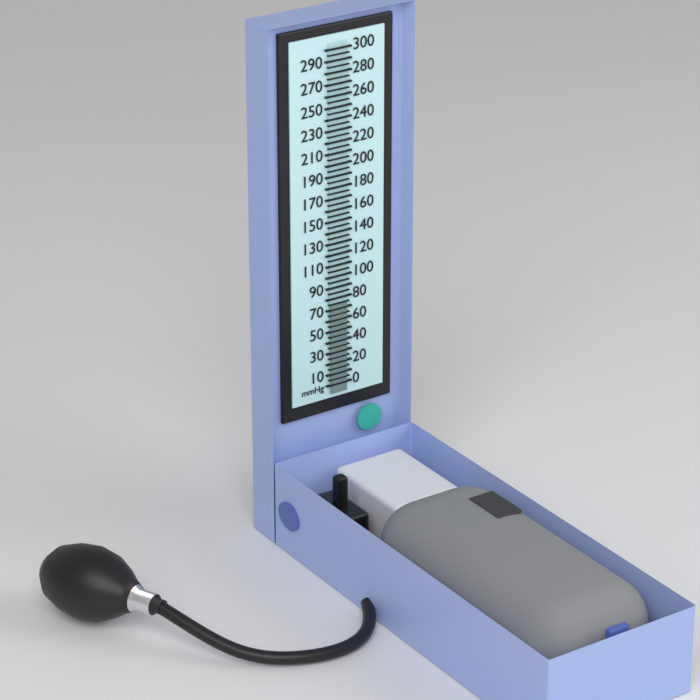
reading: 75 mmHg
